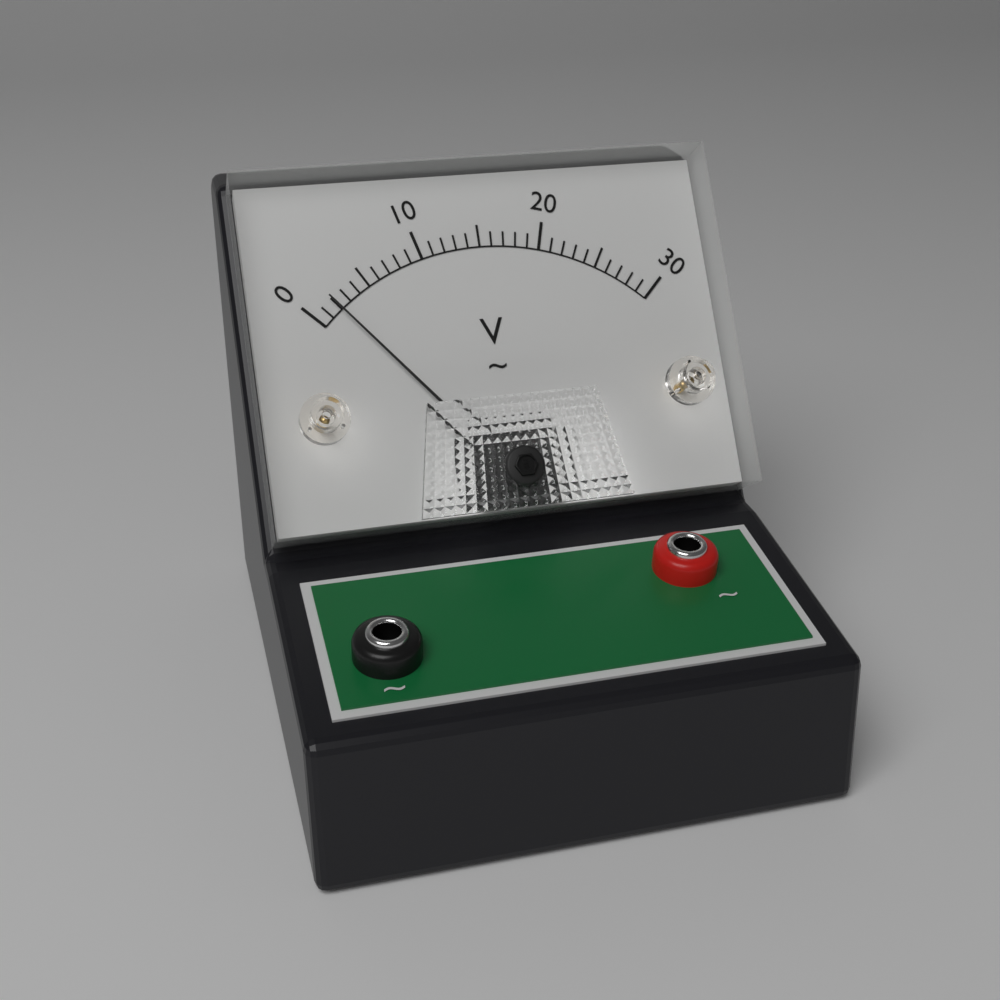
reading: 2 V
